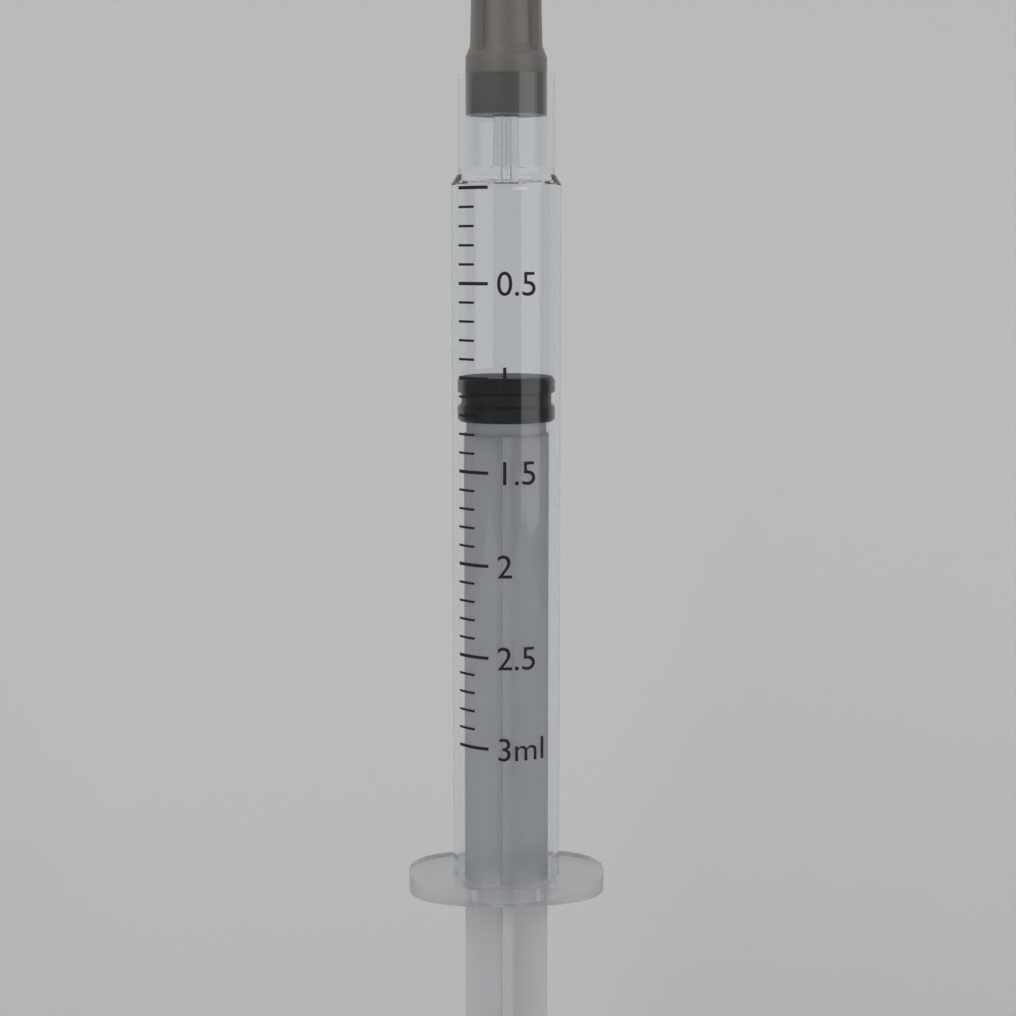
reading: 1.0 ml
